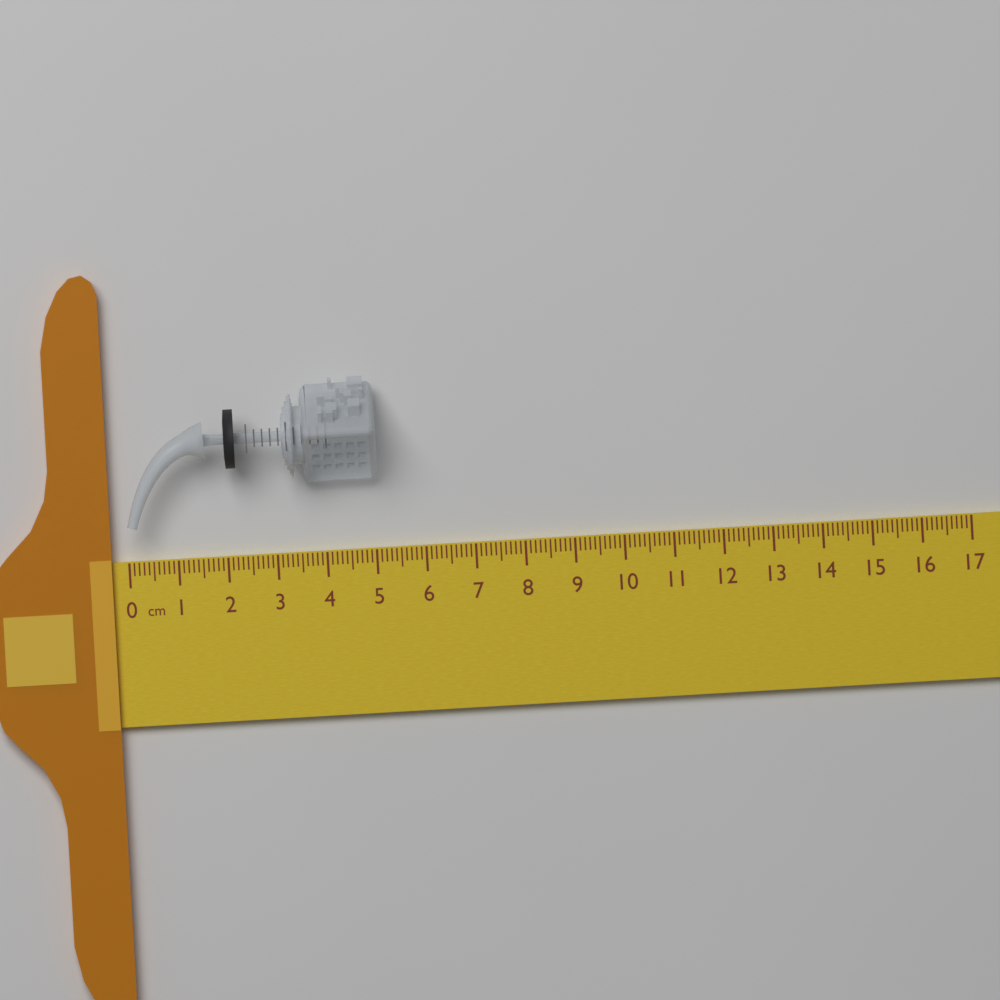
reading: 5.1 cm
